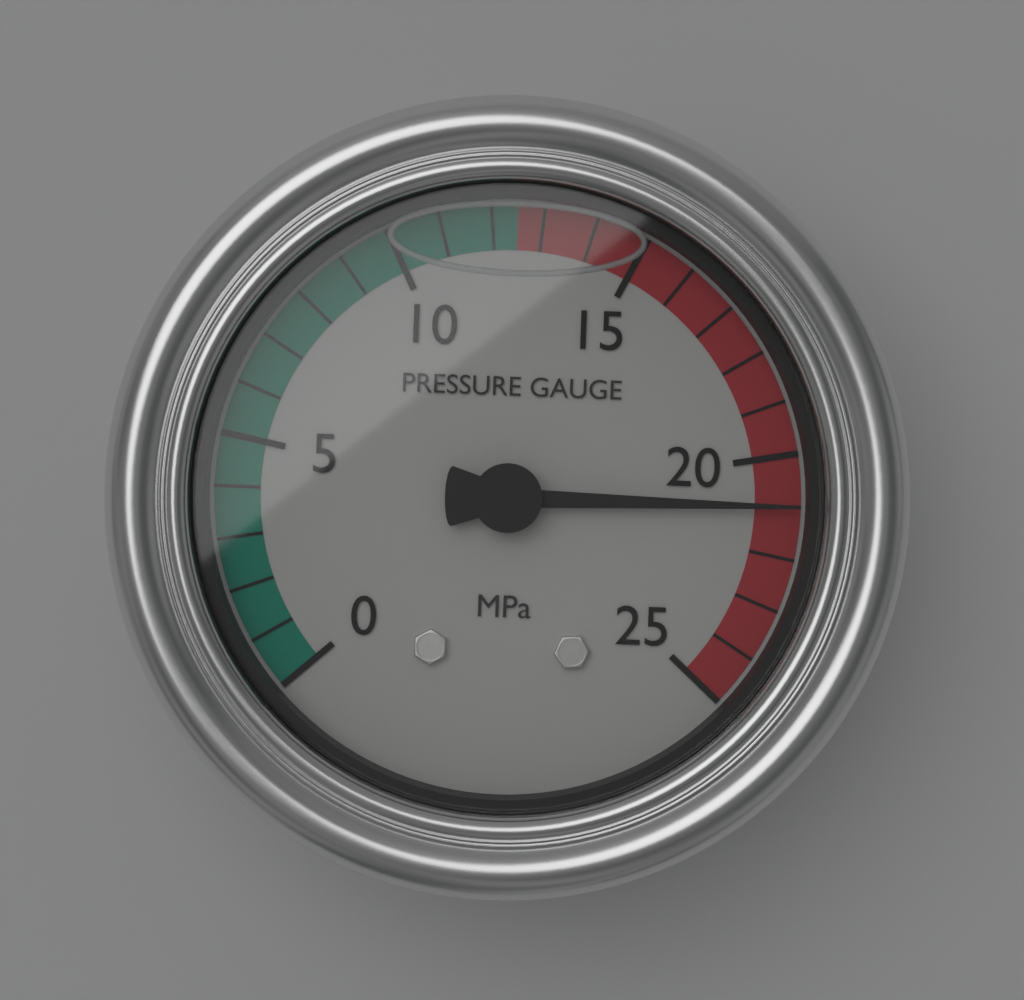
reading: 21 MPa
